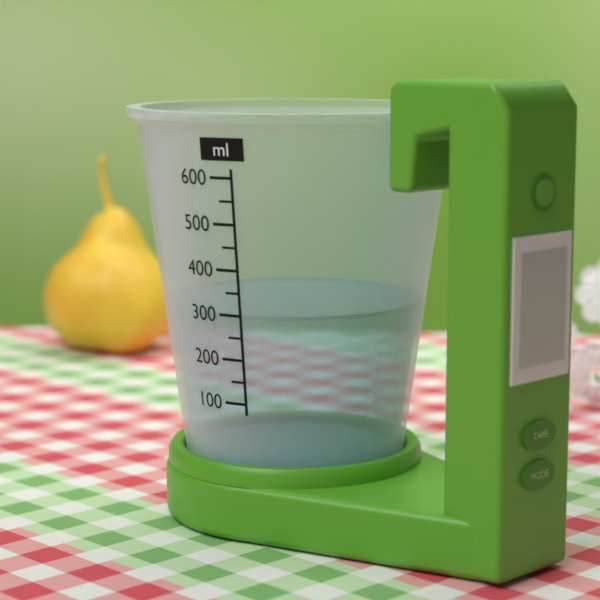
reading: 300 ml
